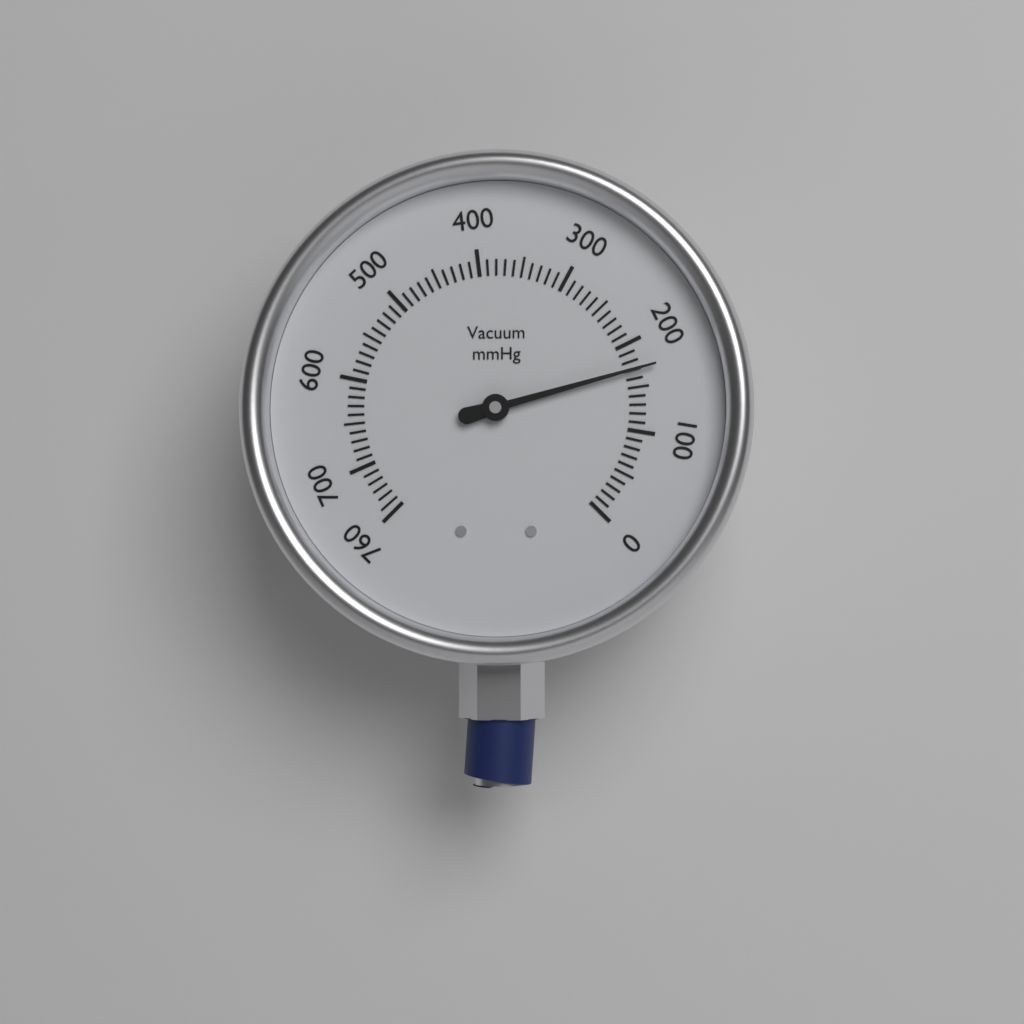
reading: 170 mmHg
